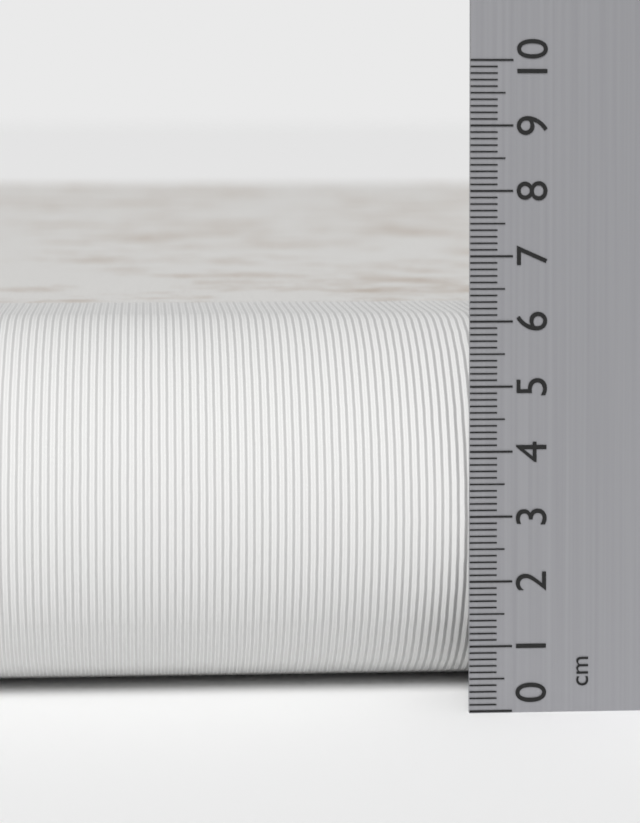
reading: 5.9 cm
